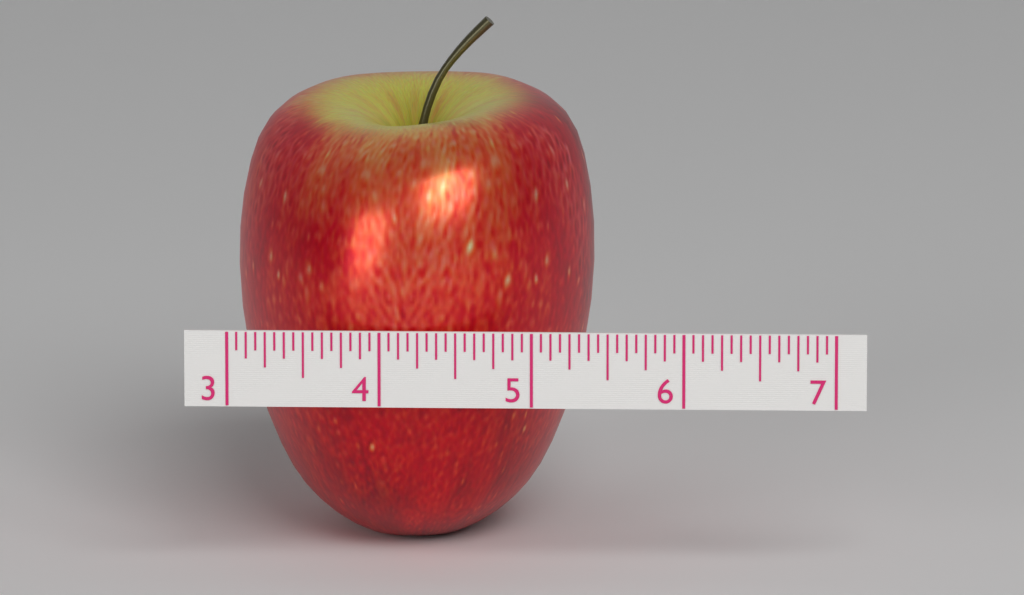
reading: 5.3750 (no unit)
